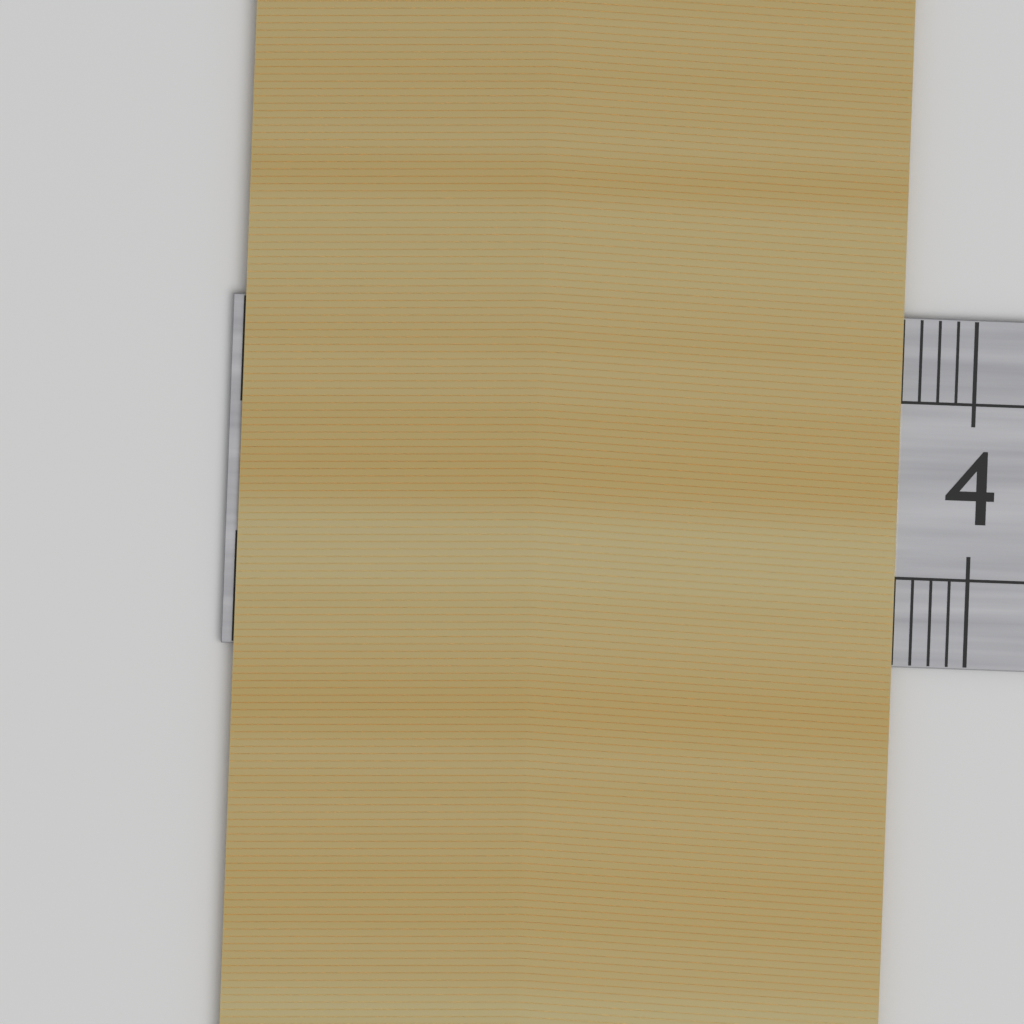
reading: 3.6 cm
